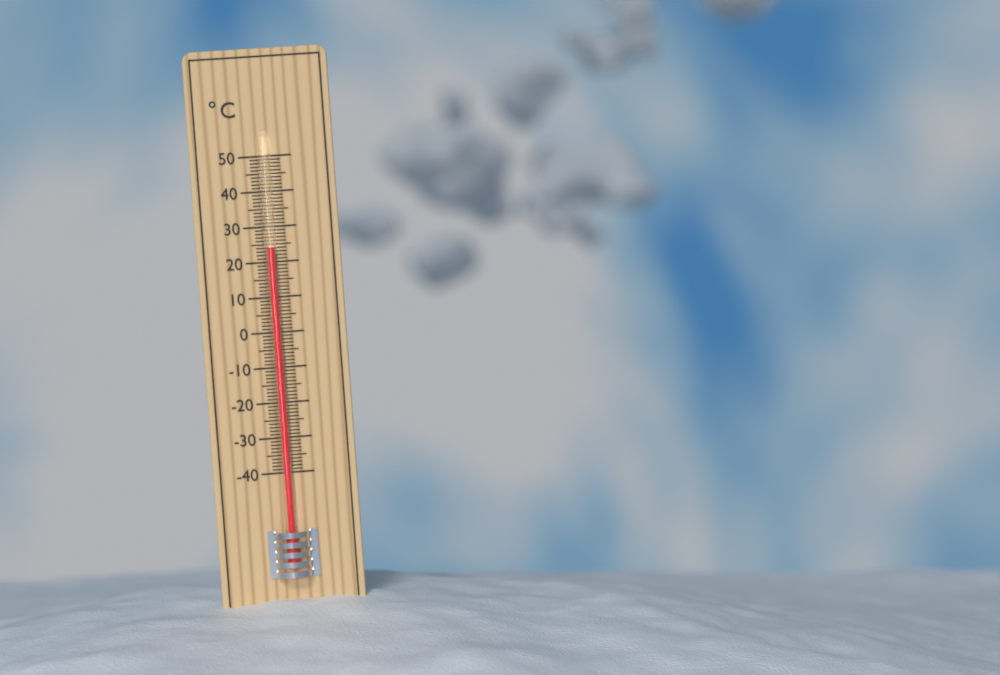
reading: 24 °C
